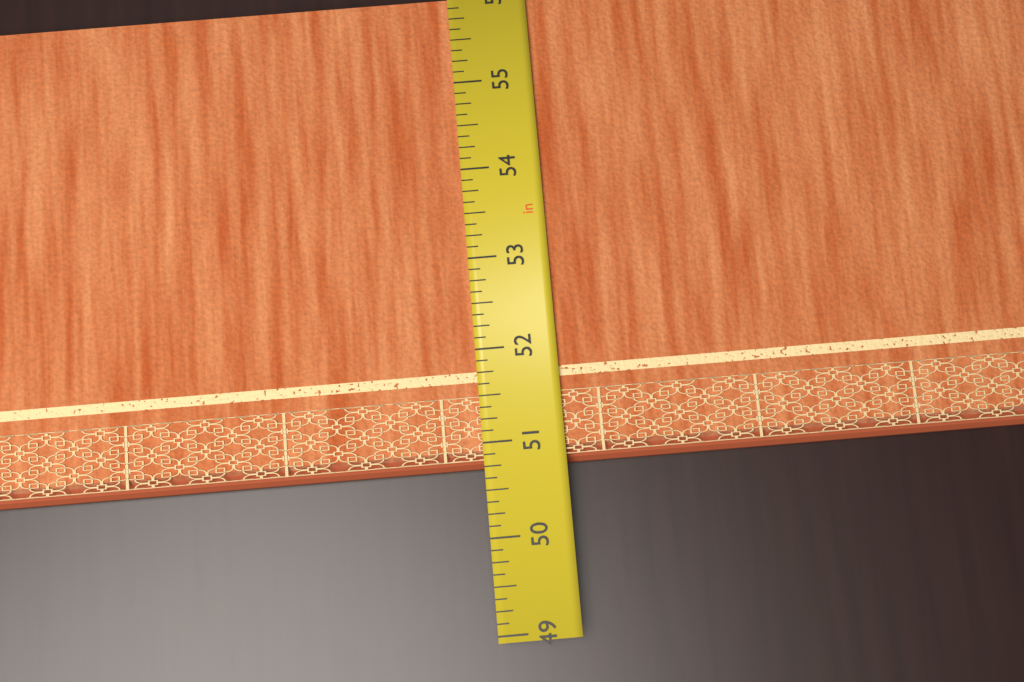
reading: 50.750 in
